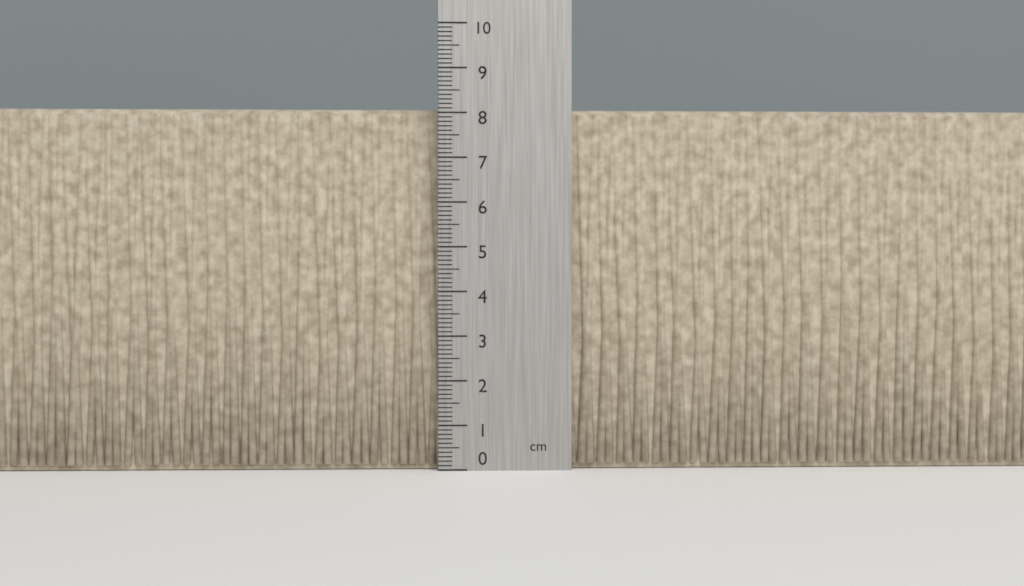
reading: 8.1 cm
